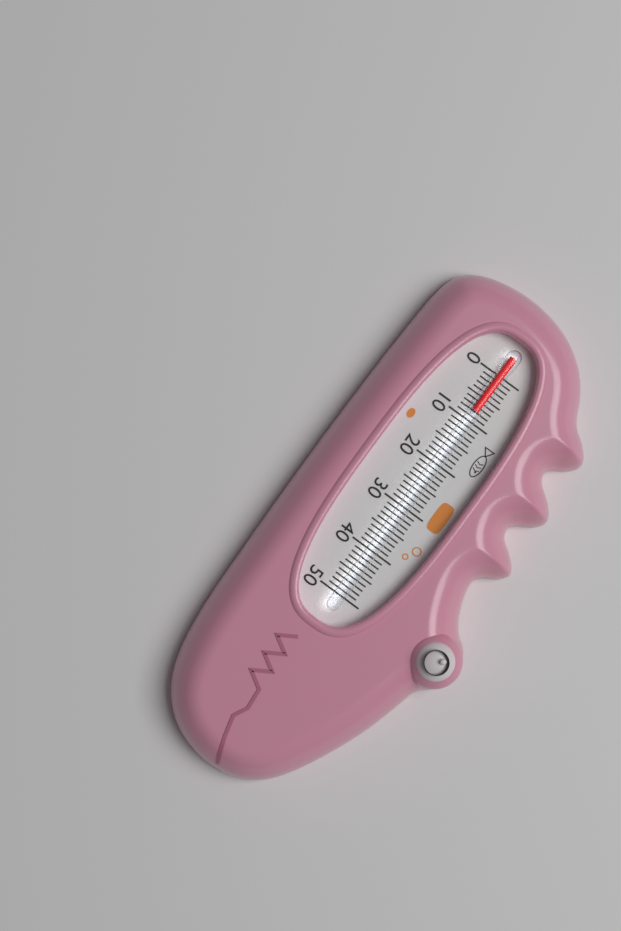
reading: 8 (no unit)
